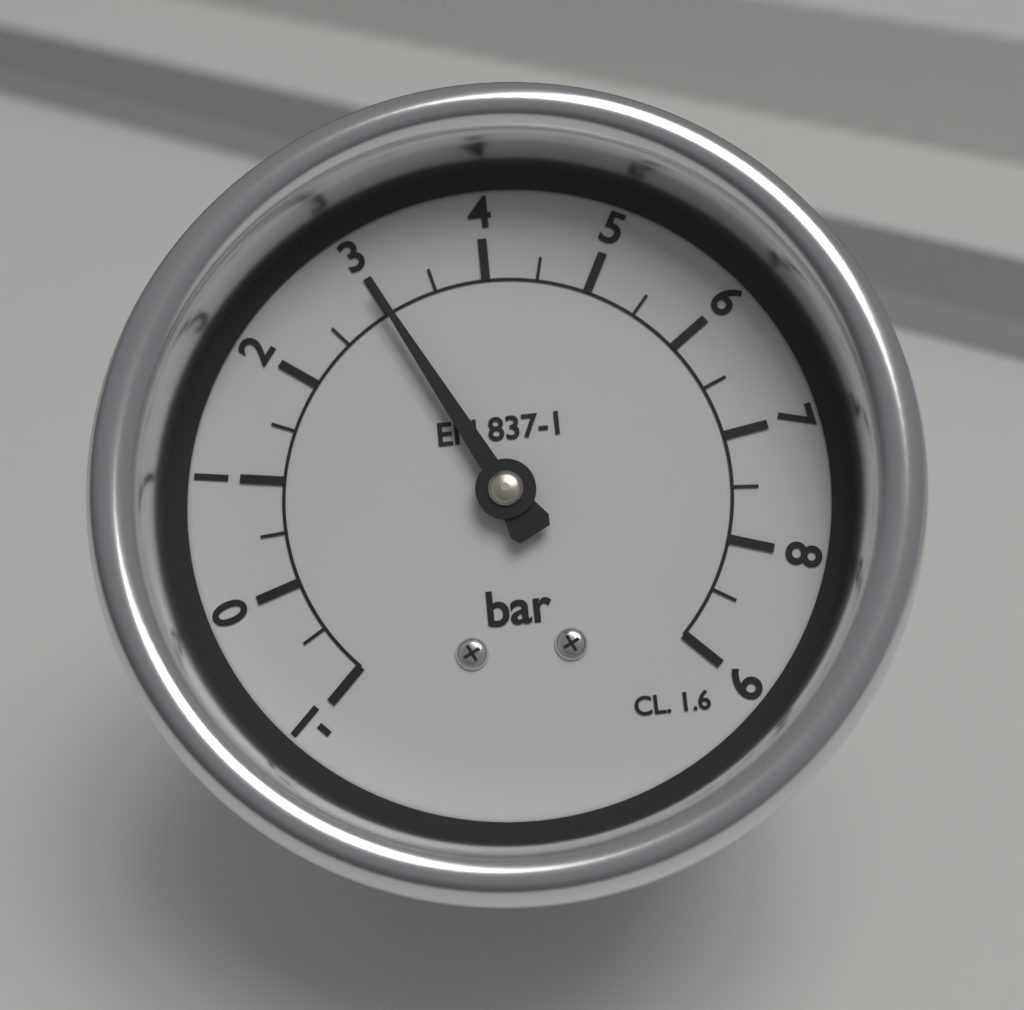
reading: 3.0 bar
